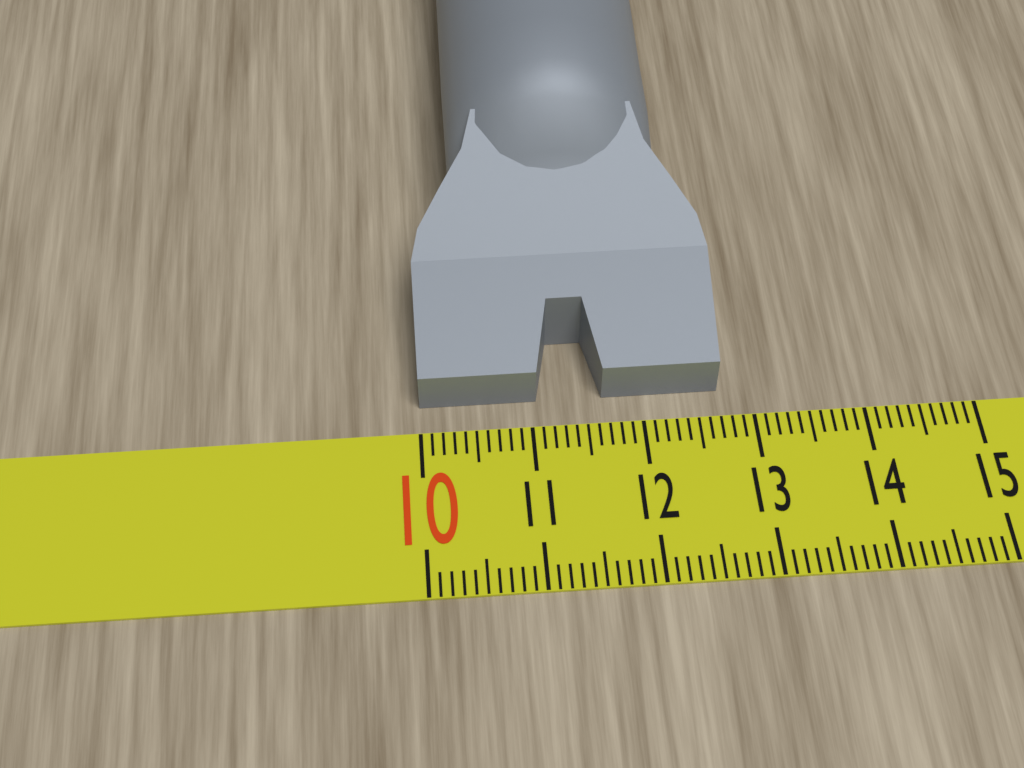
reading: 12.7 (no unit)
